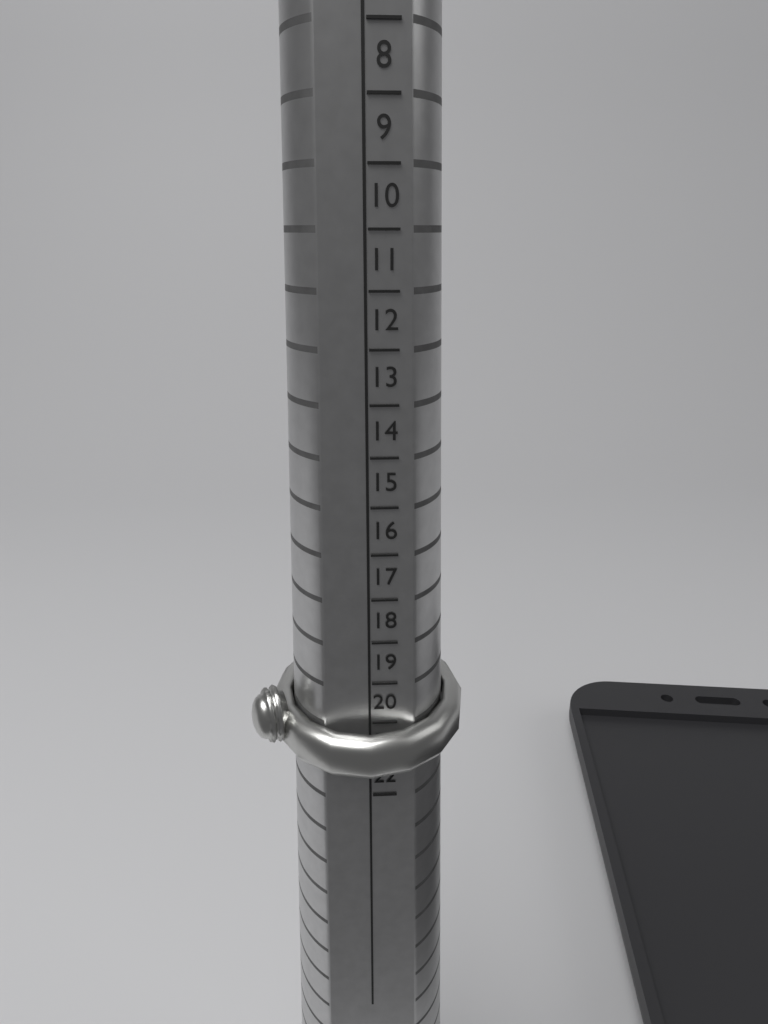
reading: 21 HK
